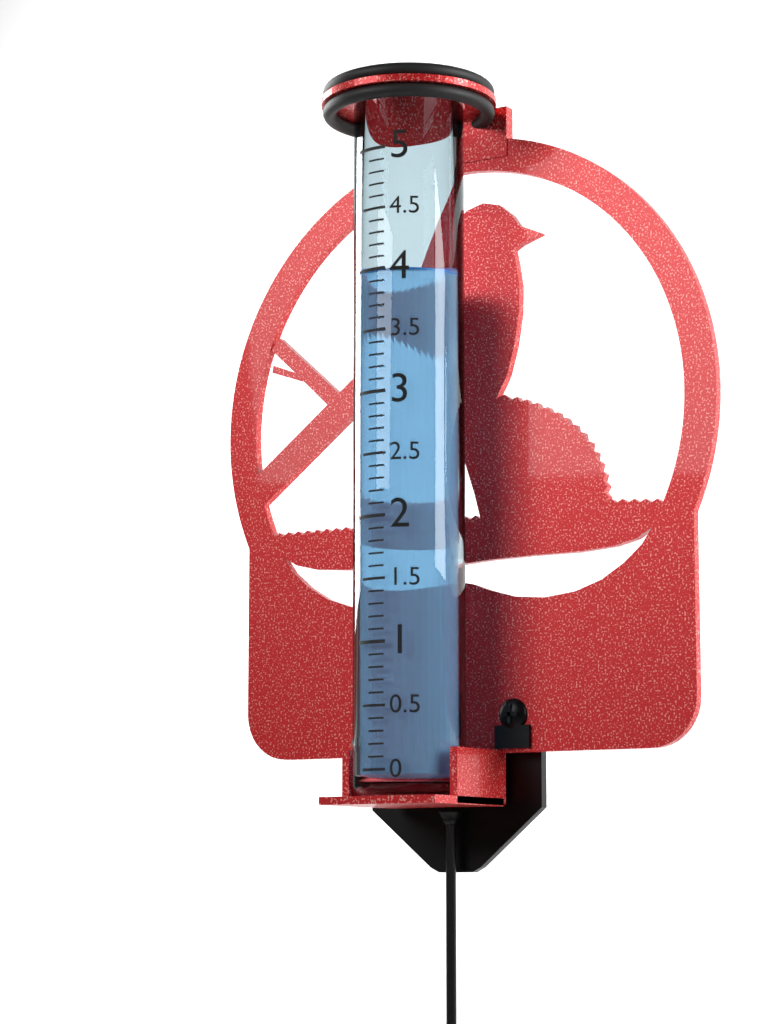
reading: 4.0 in
